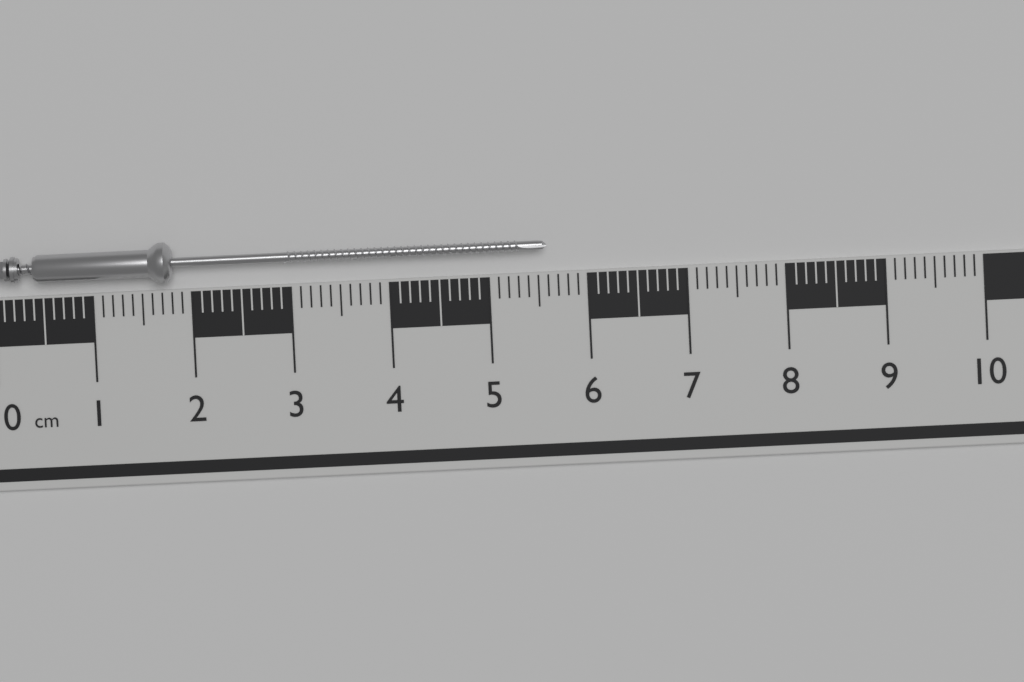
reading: 5.6 cm
